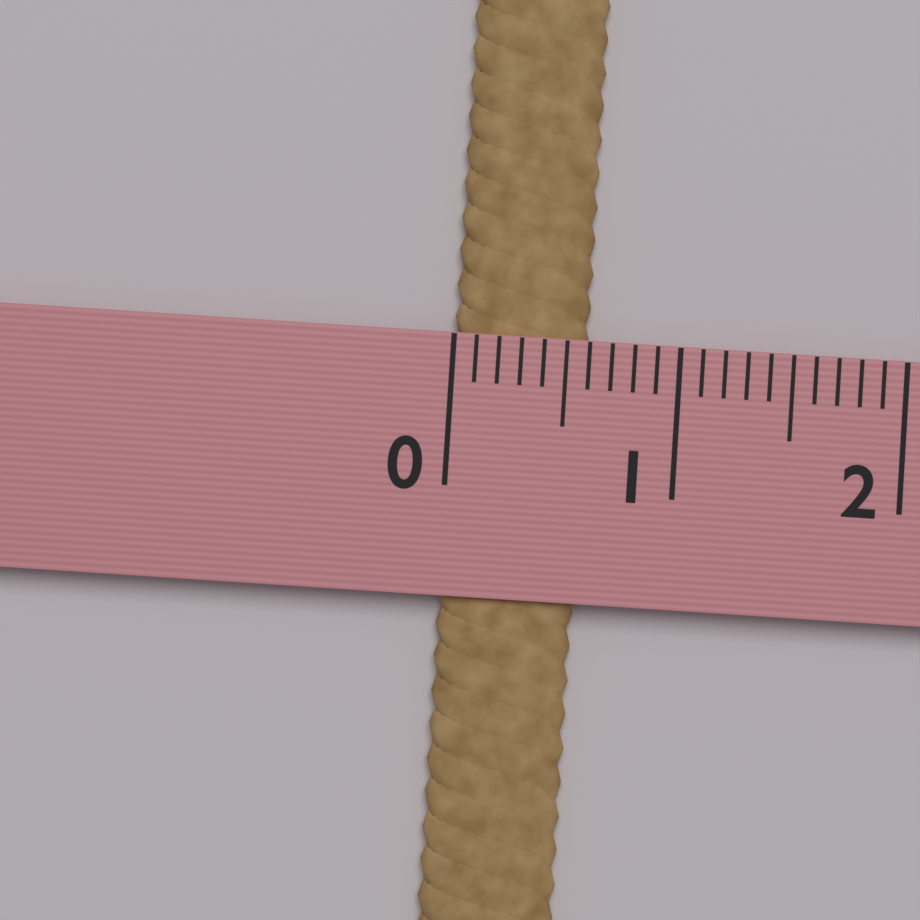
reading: 0.6 (no unit)
